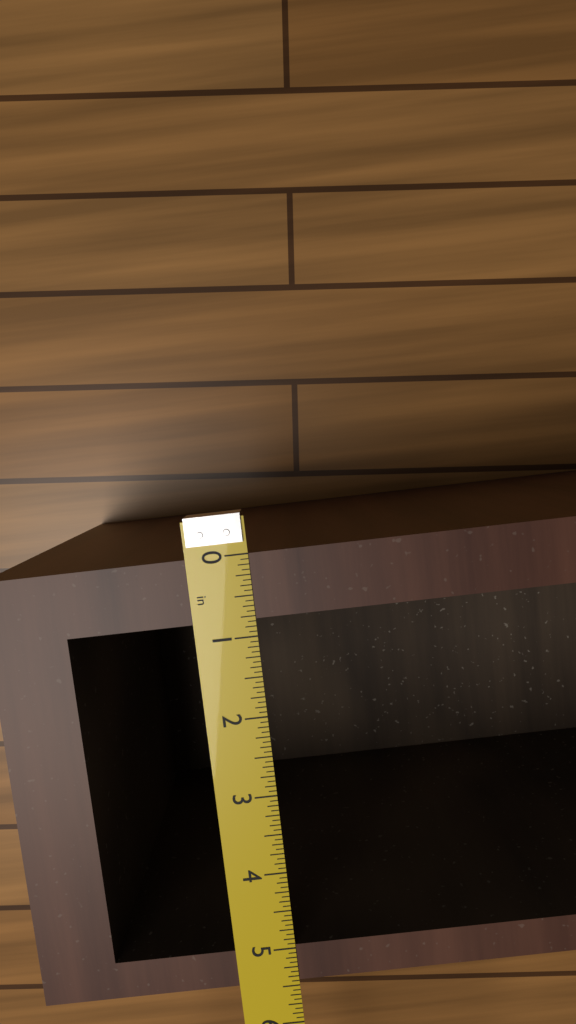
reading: 5.4375 in
